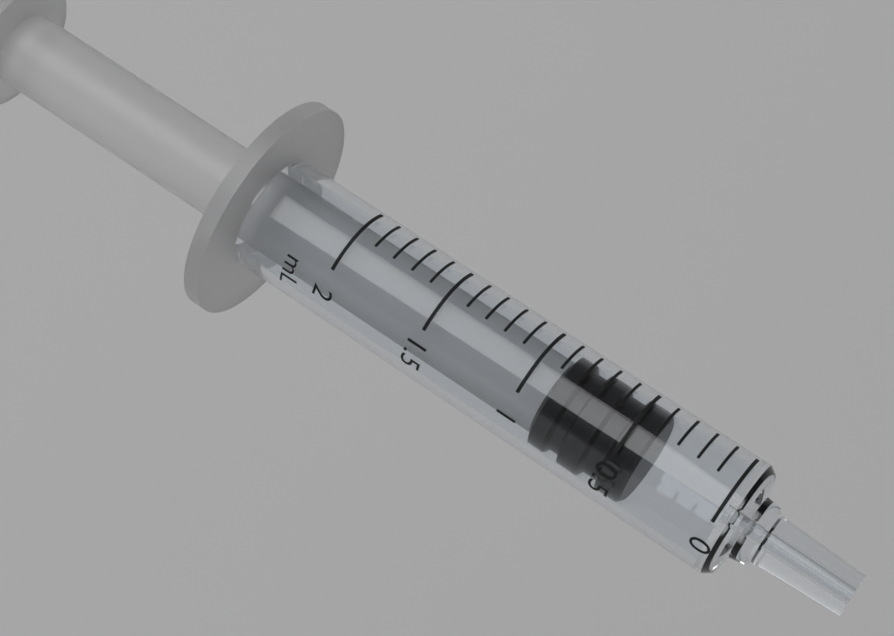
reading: 0.4 mL
